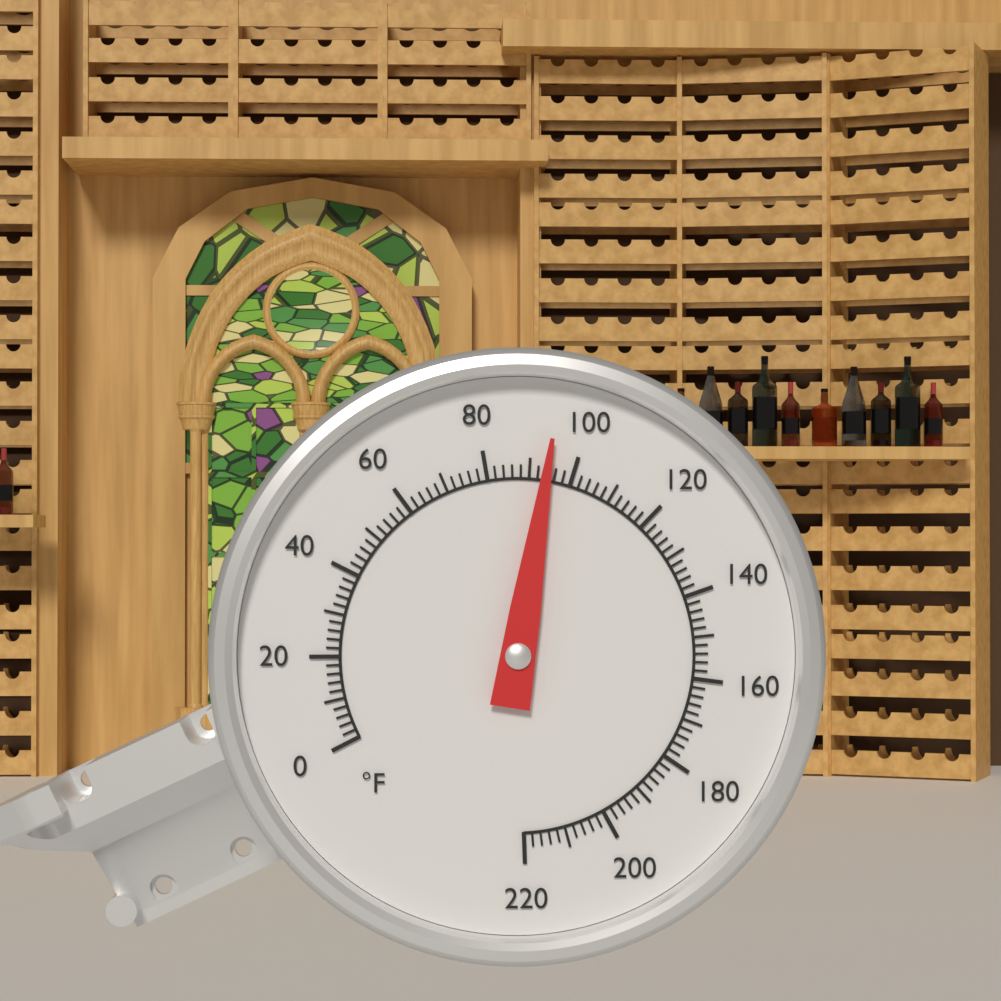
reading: 94 °F
